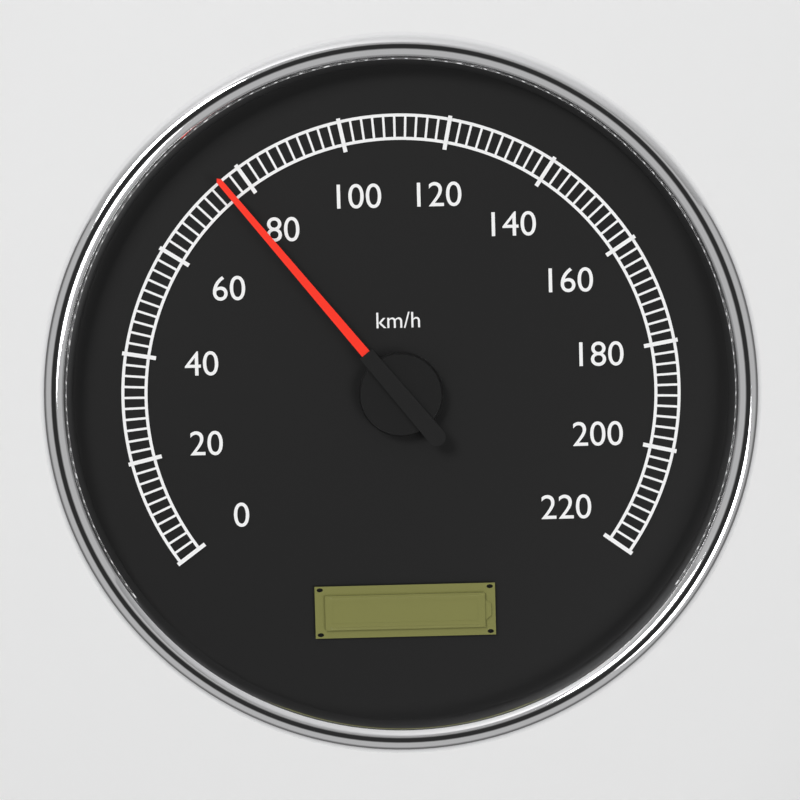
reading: 76 km/h
